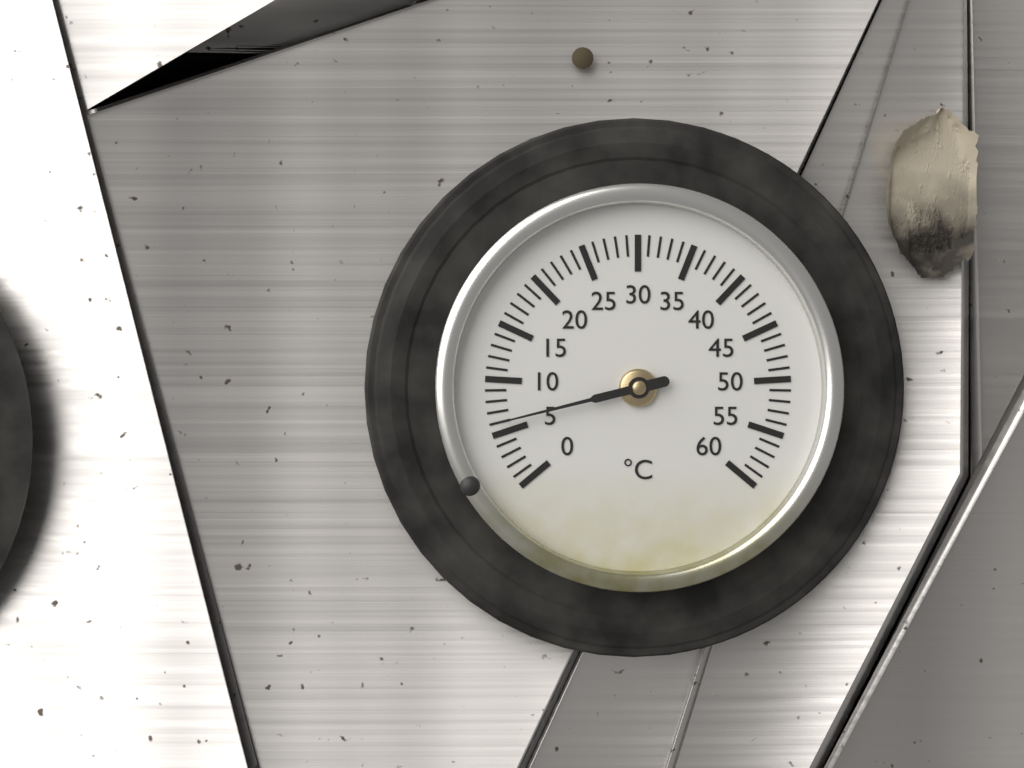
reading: 6 °C
